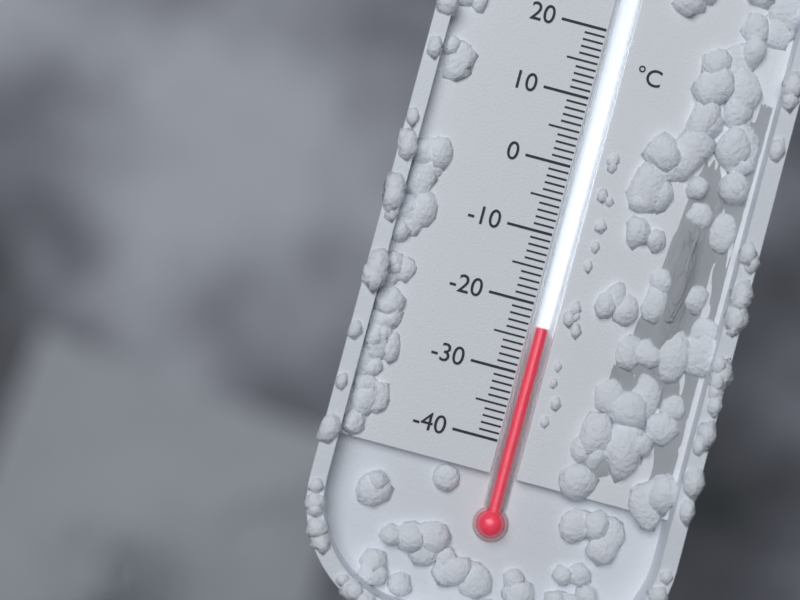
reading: -23 °C
